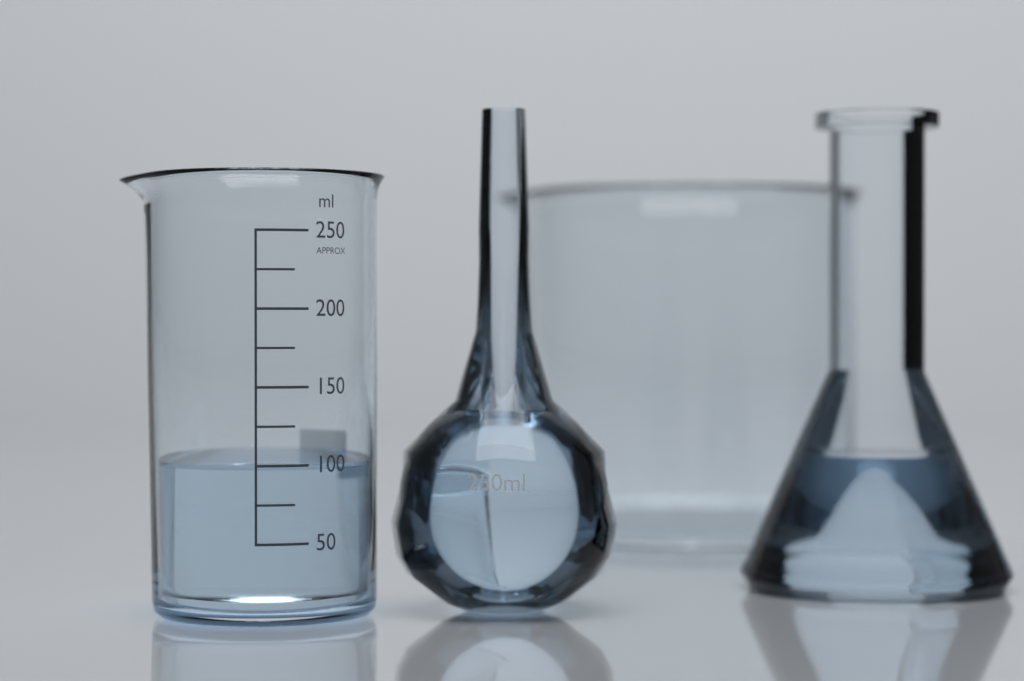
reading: 100 ml
